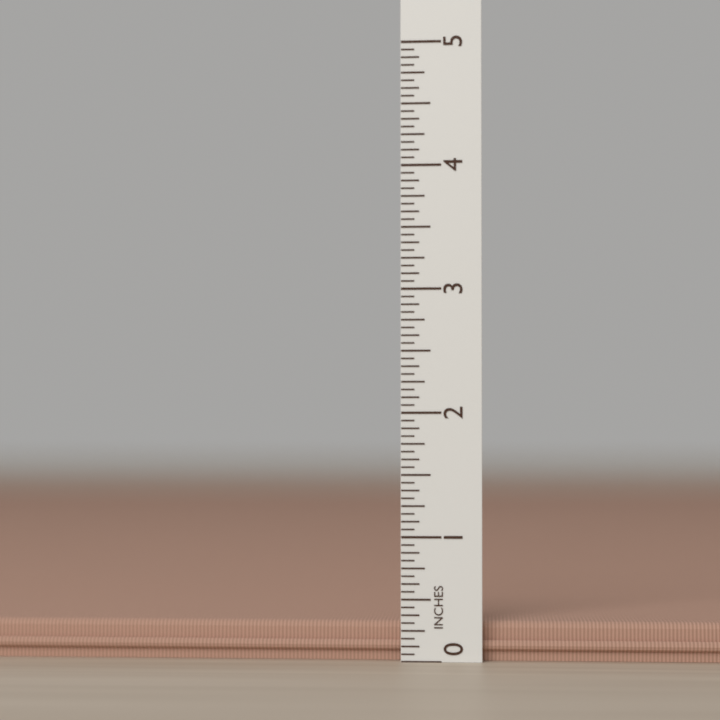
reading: 0.3125 in
